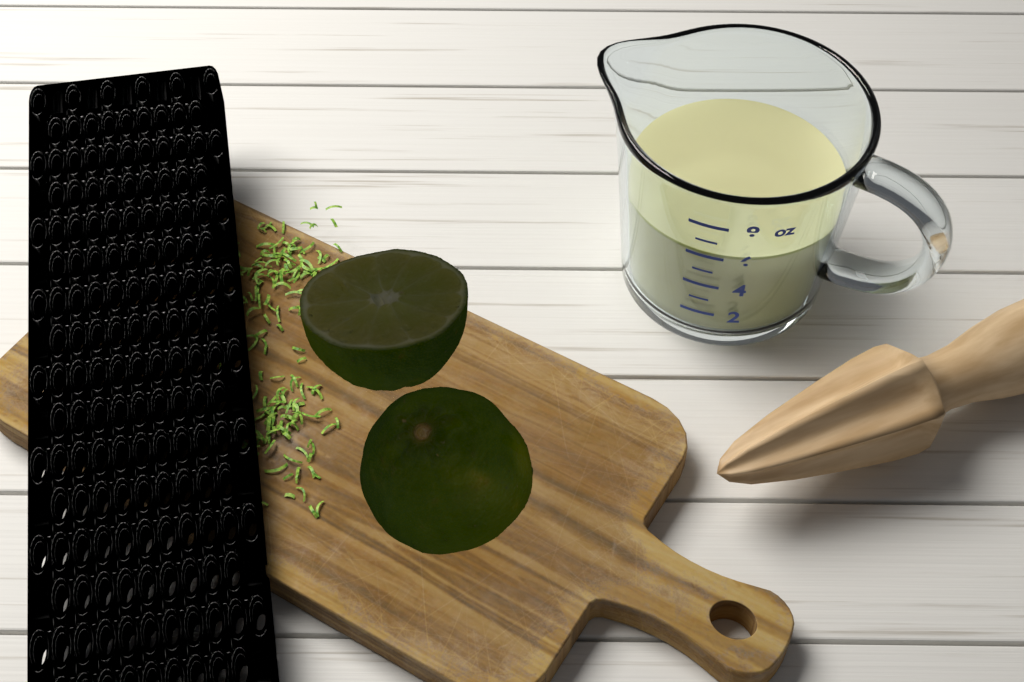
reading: 6 oz
